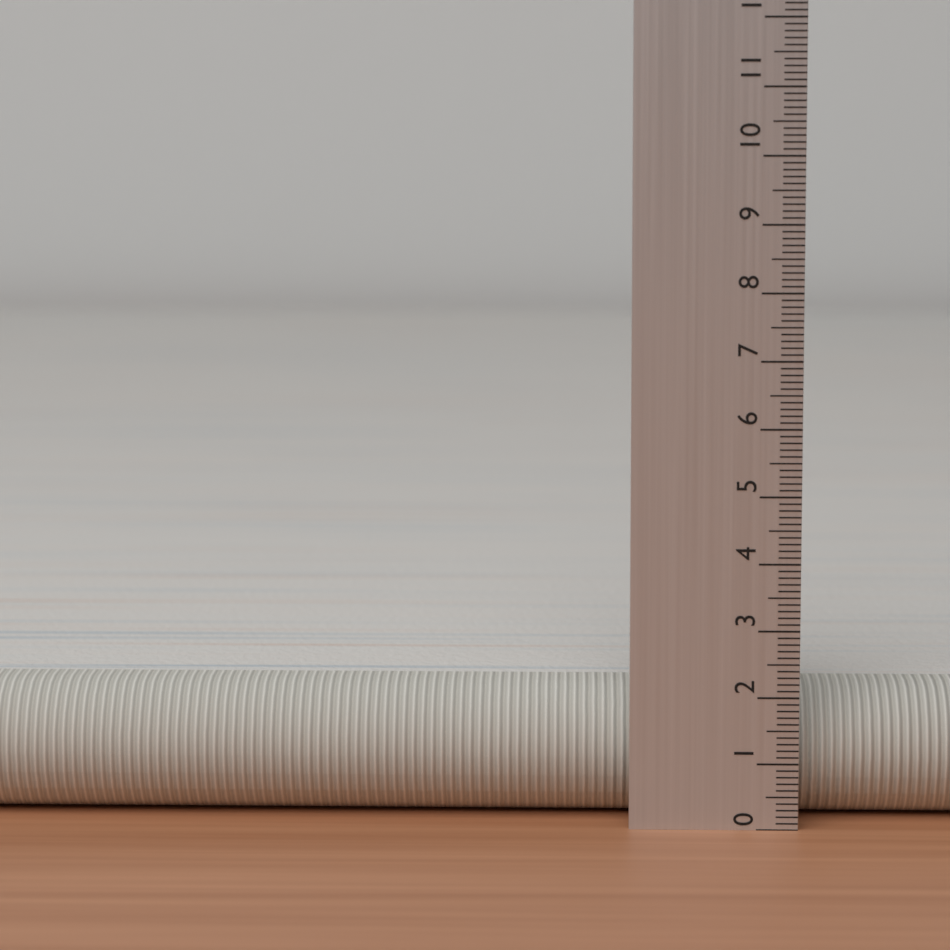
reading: 2.0 (no unit)
